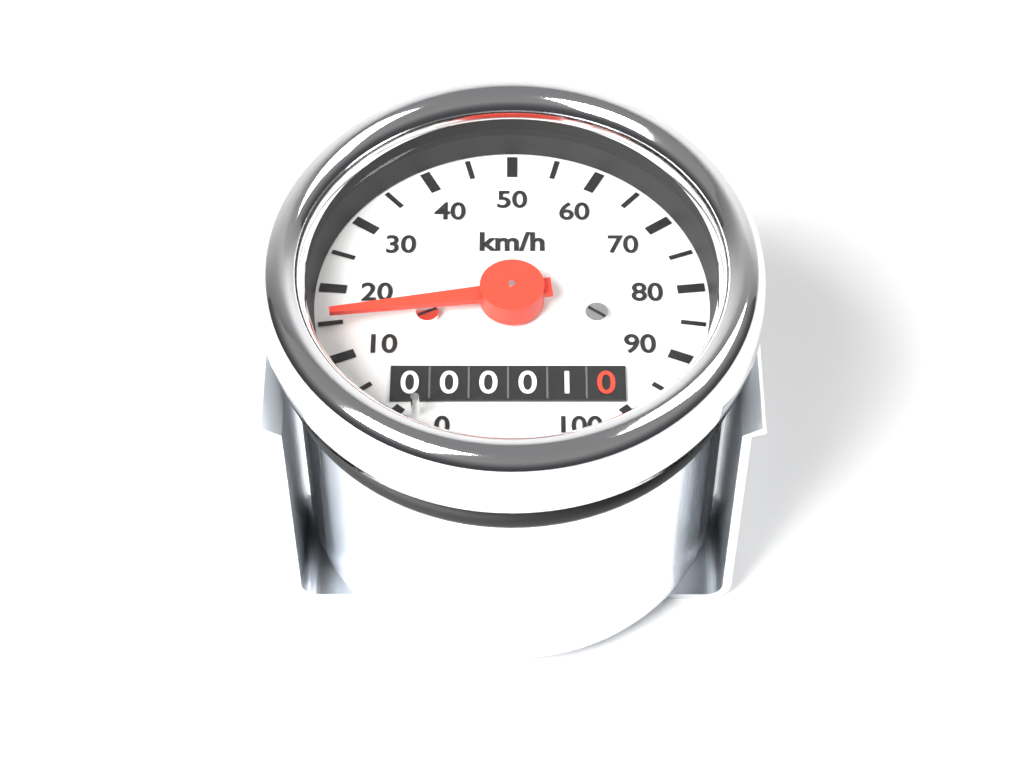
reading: 15 km/h
